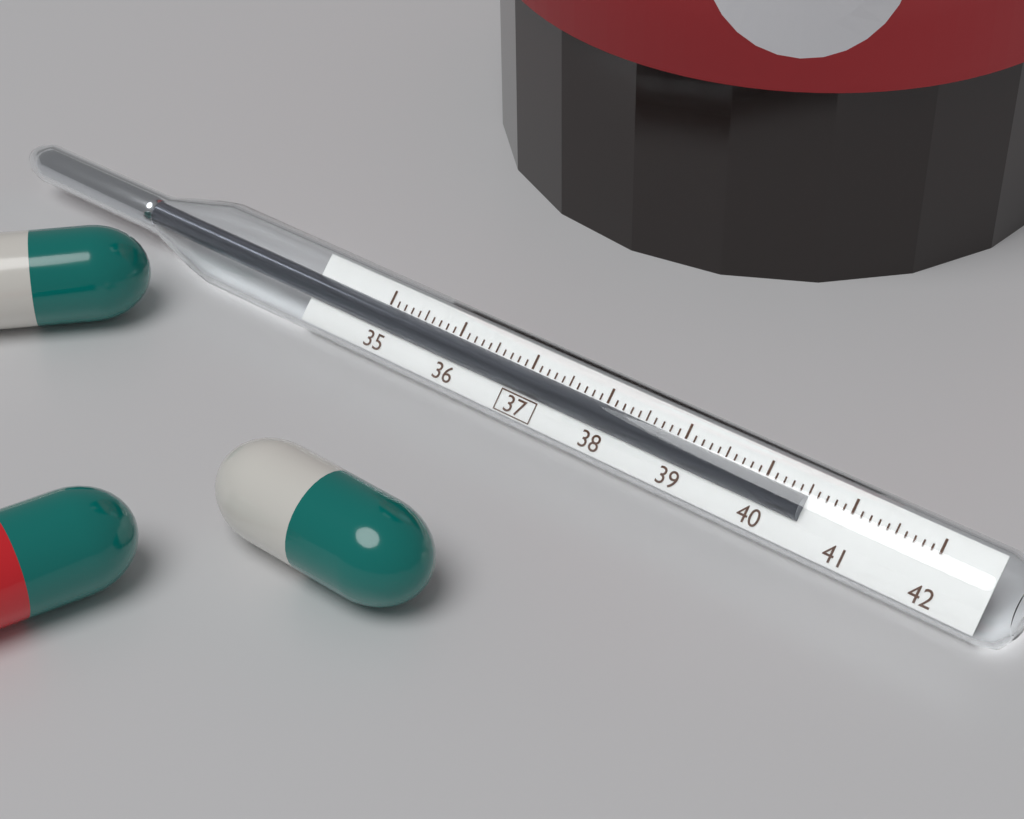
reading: 40.5 (no unit)
